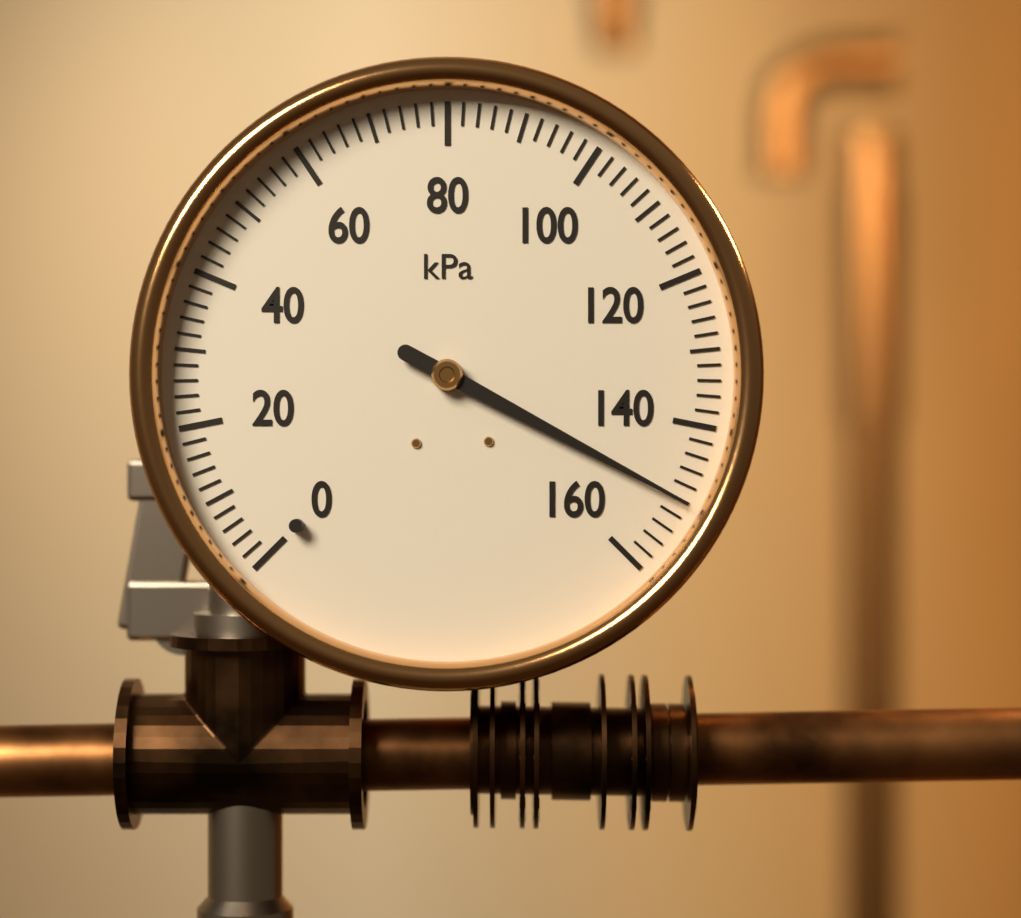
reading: 150 kPa
